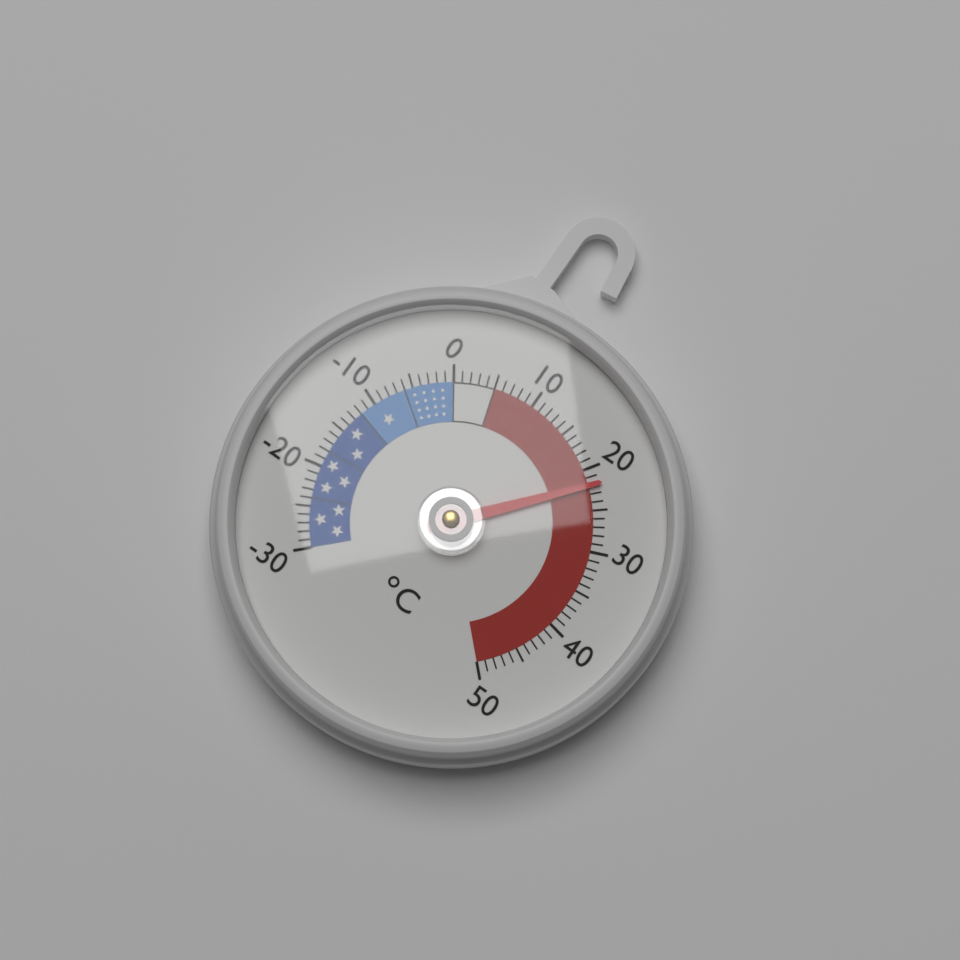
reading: 22 °C
